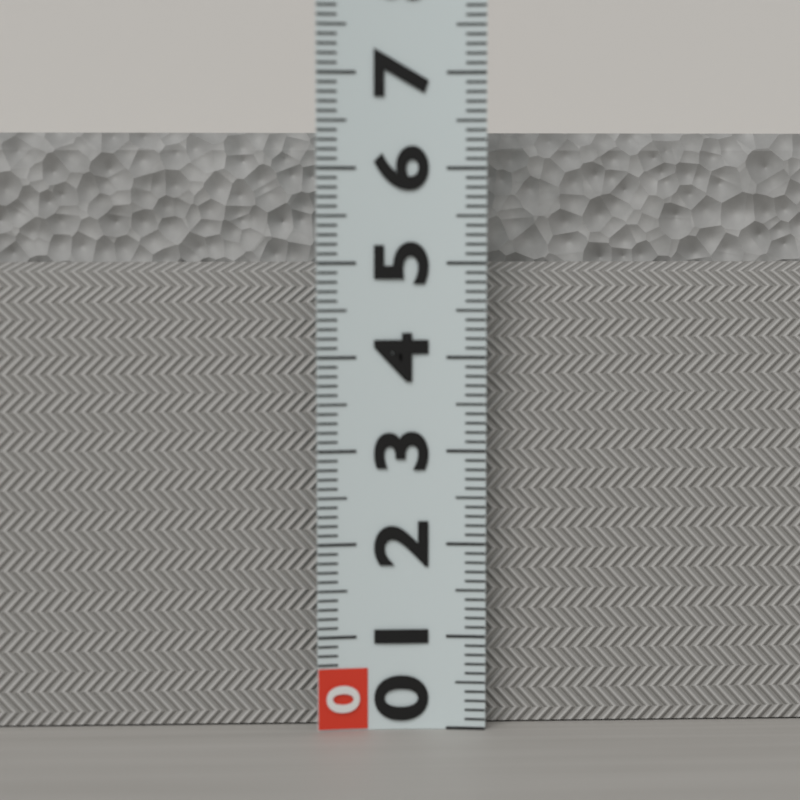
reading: 6.4 (no unit)
